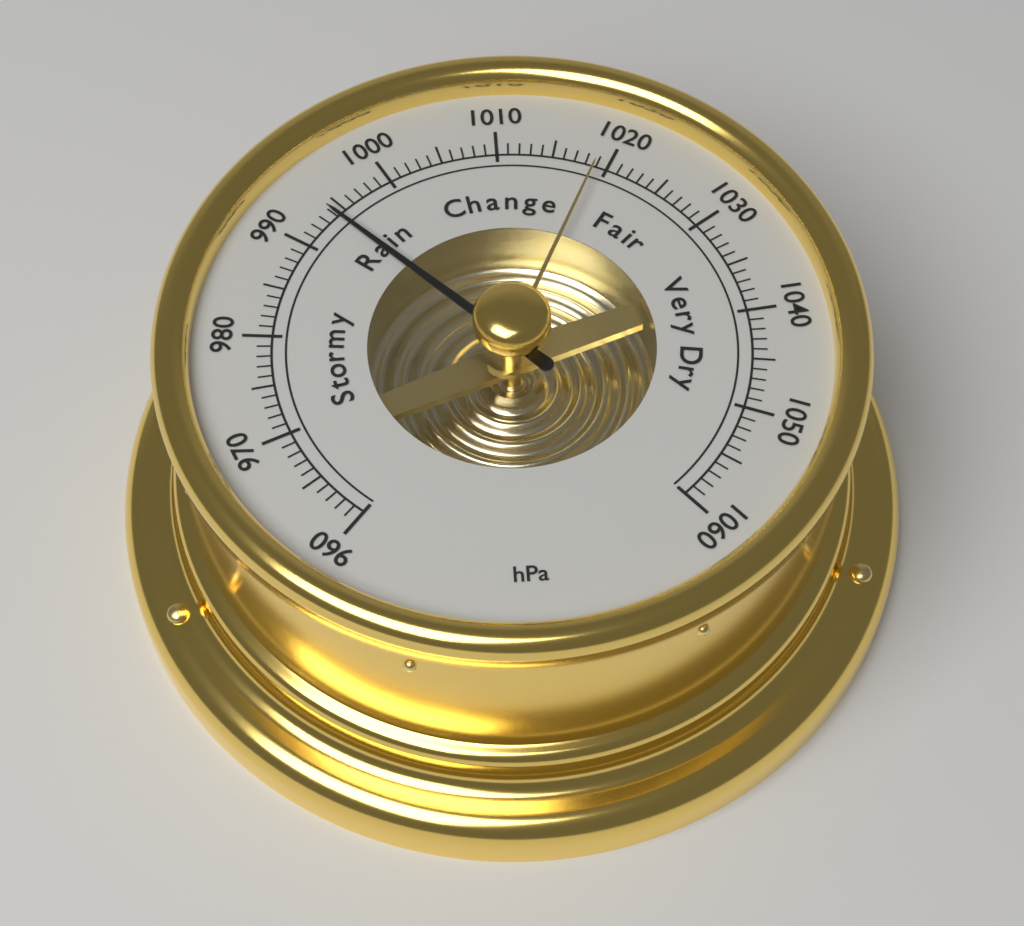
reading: 994 hPa
